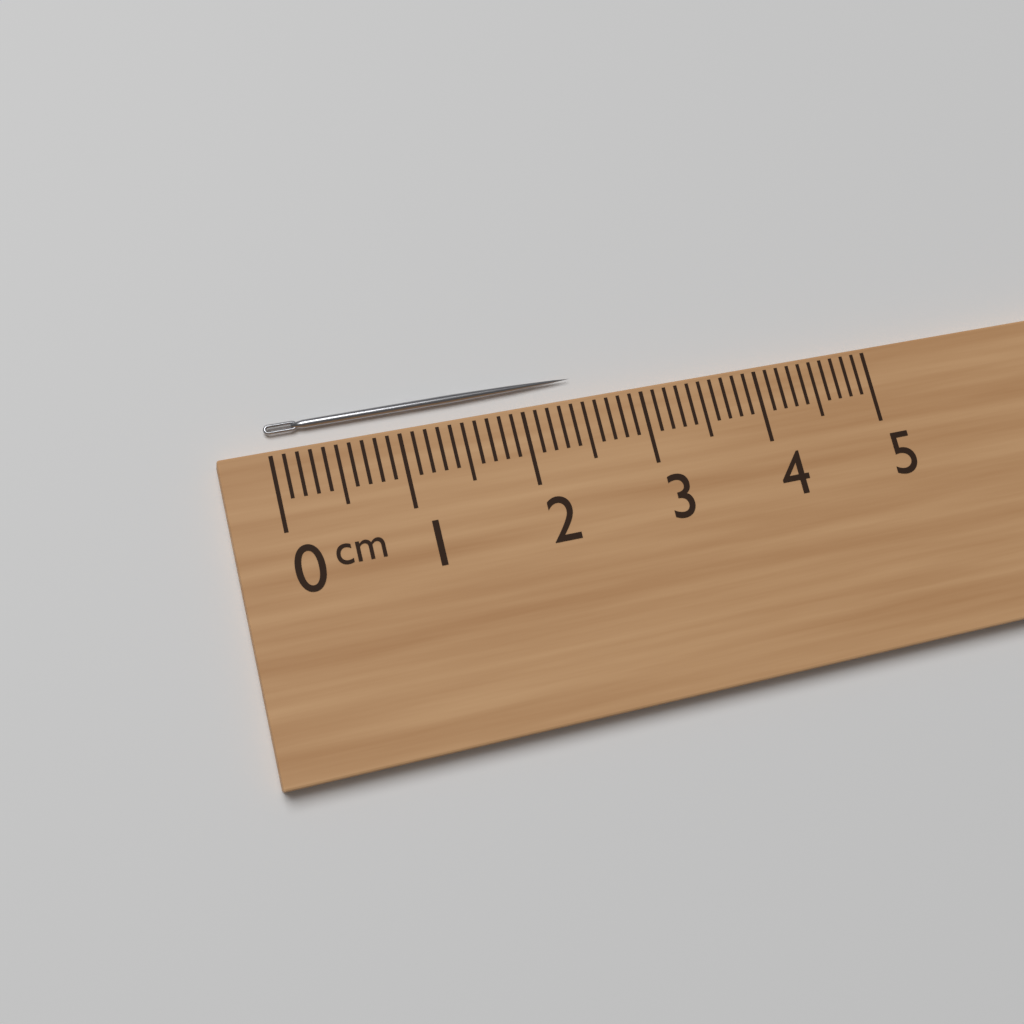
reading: 2.5 cm
